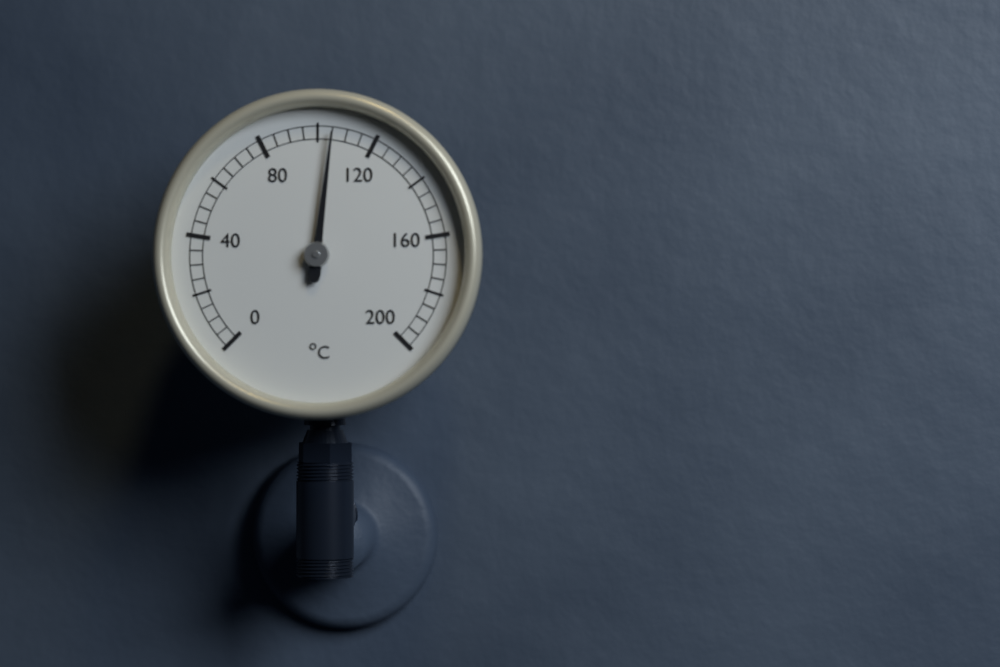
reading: 105 °C
